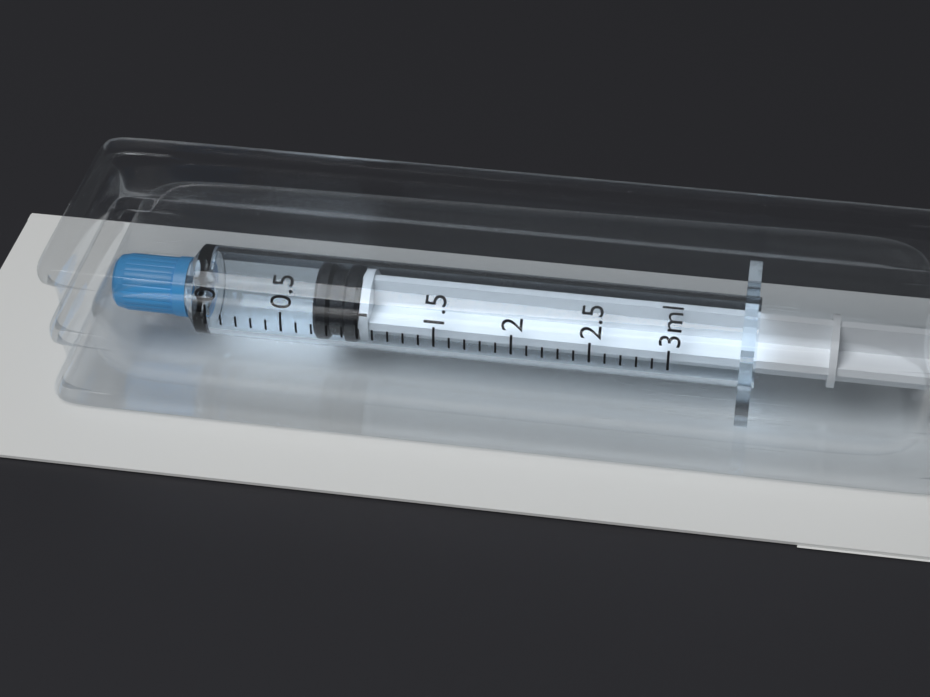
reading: 0.7 ml
